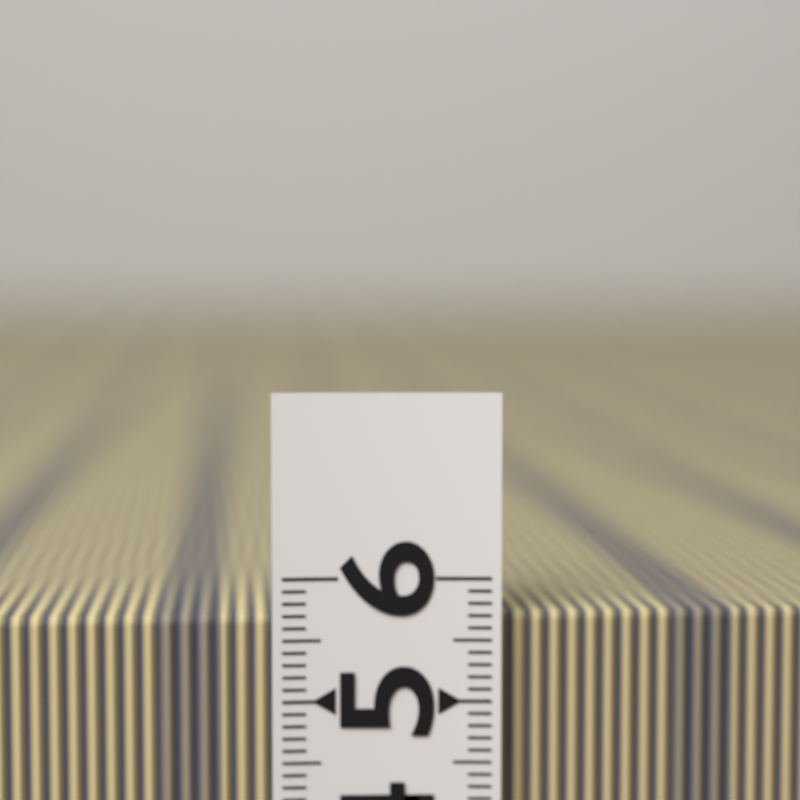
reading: 5.7 (no unit)
